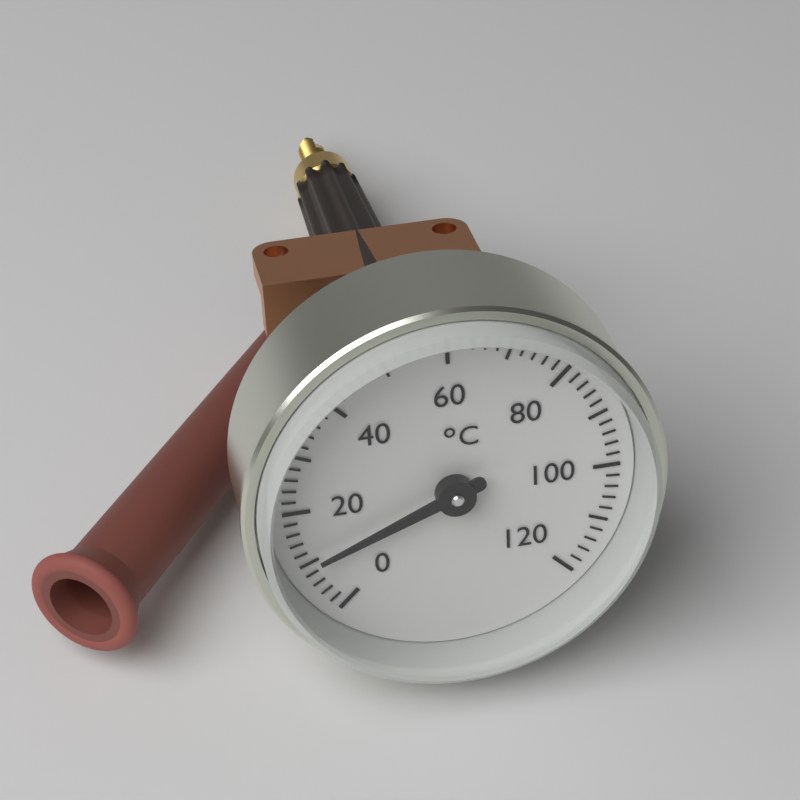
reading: 10 °C
